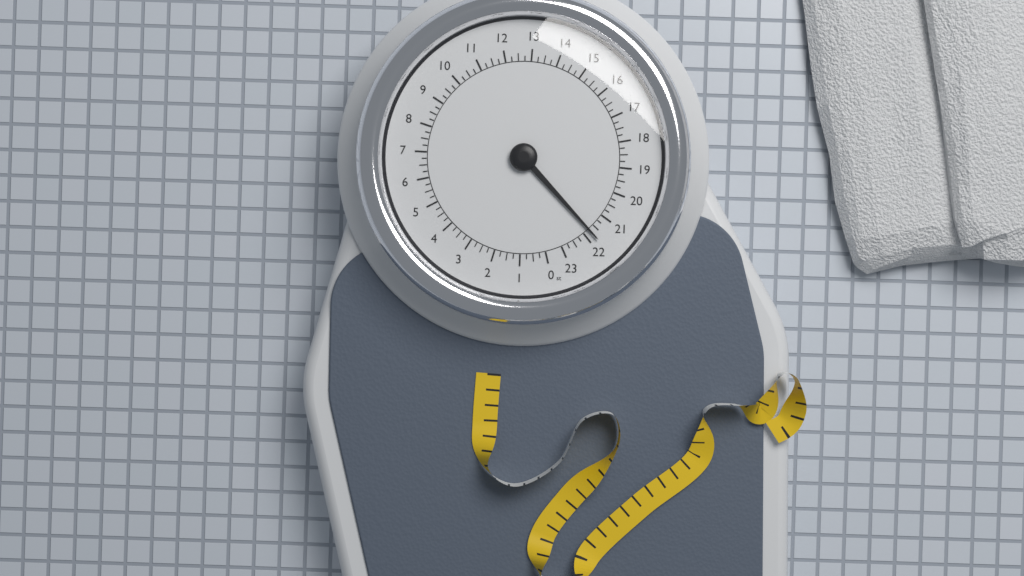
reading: 21.75 st
